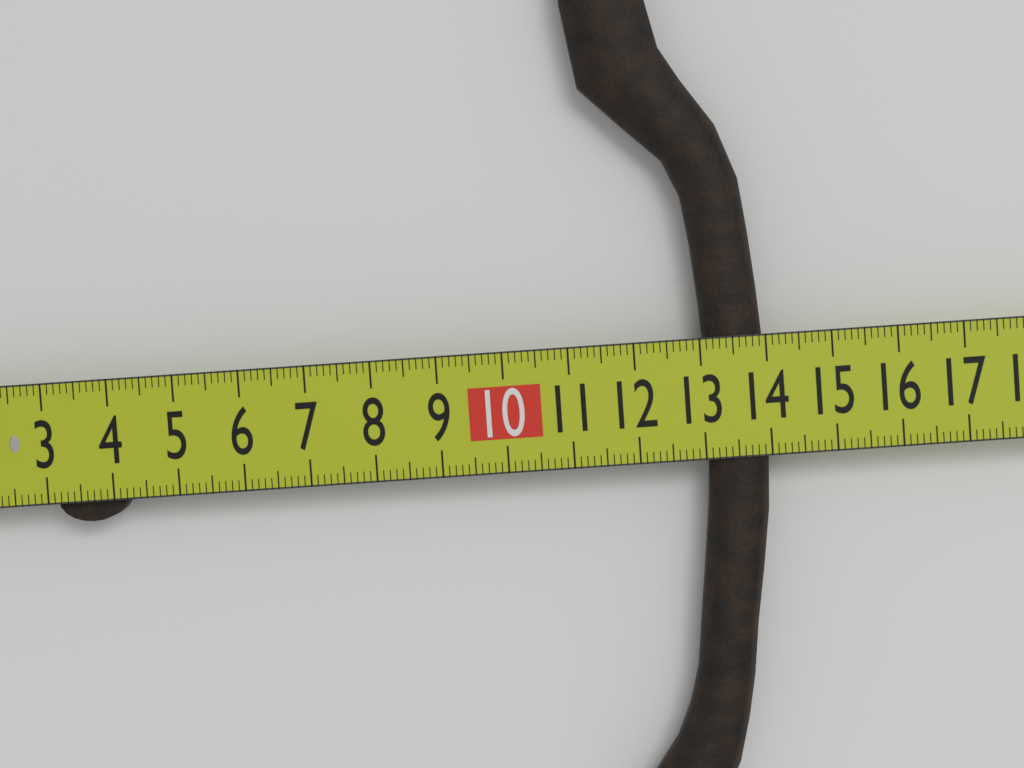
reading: 14.0 cm
